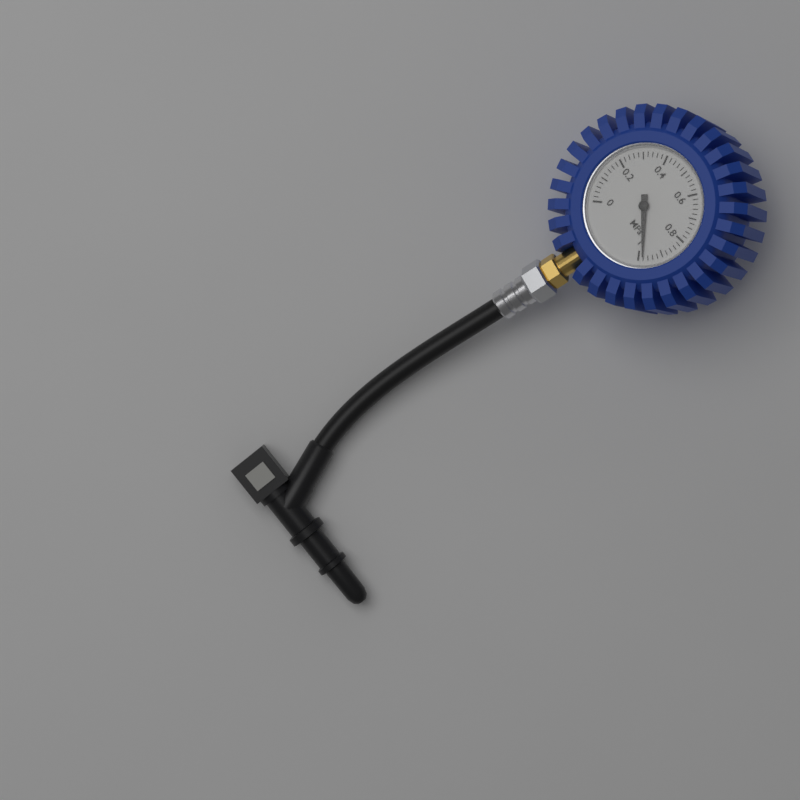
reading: 0.98 MPa
